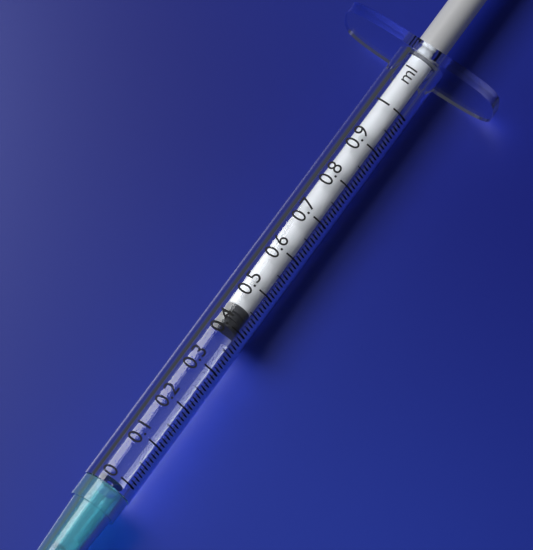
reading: 0.40 ml
